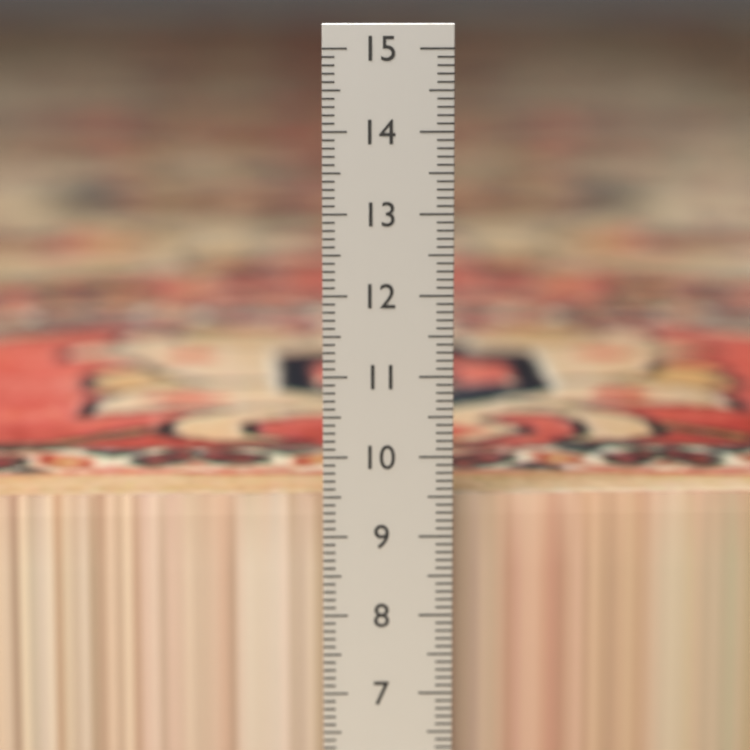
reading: 9.4 cm
